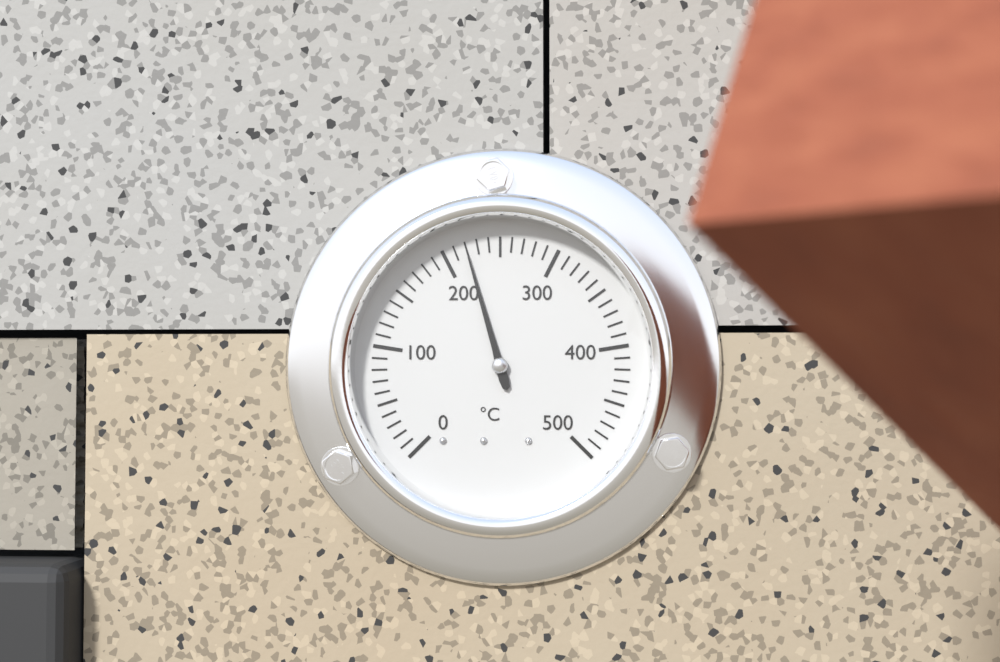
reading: 220 °C
